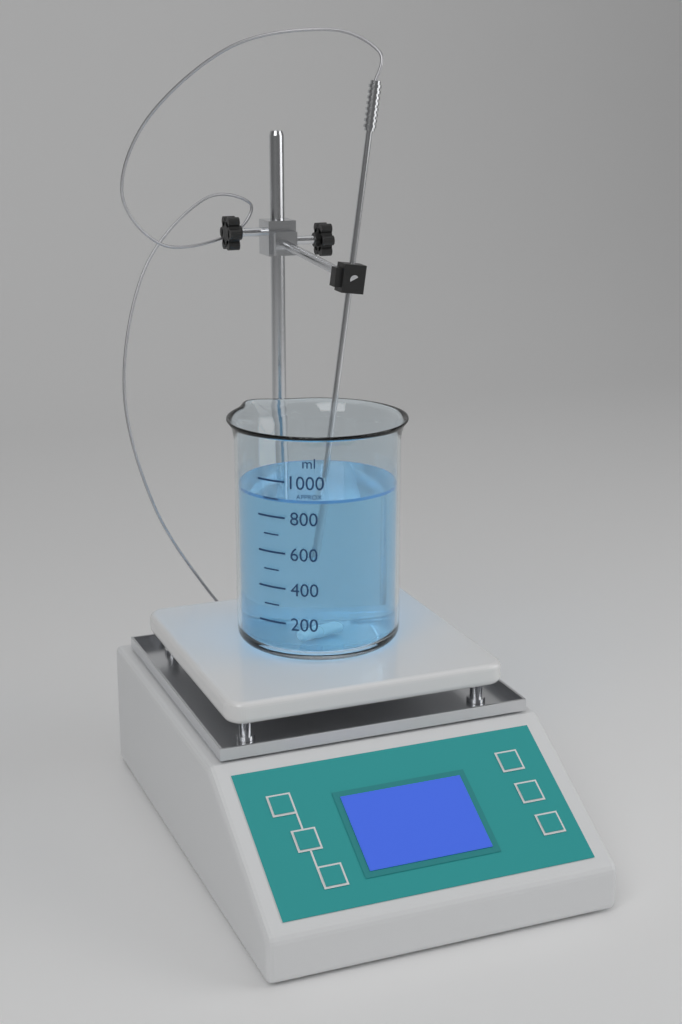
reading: 900 ml
